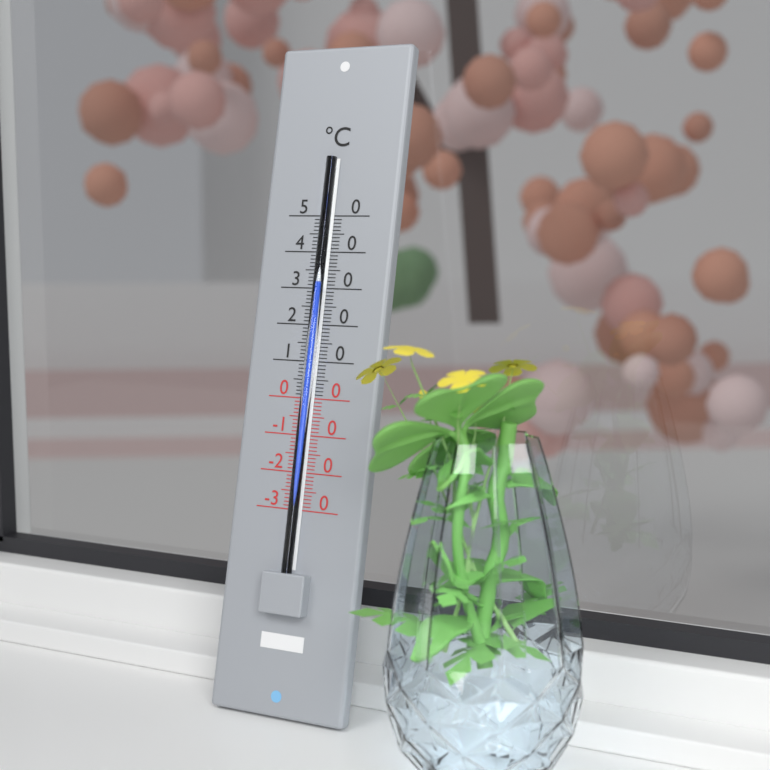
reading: 31 °C
